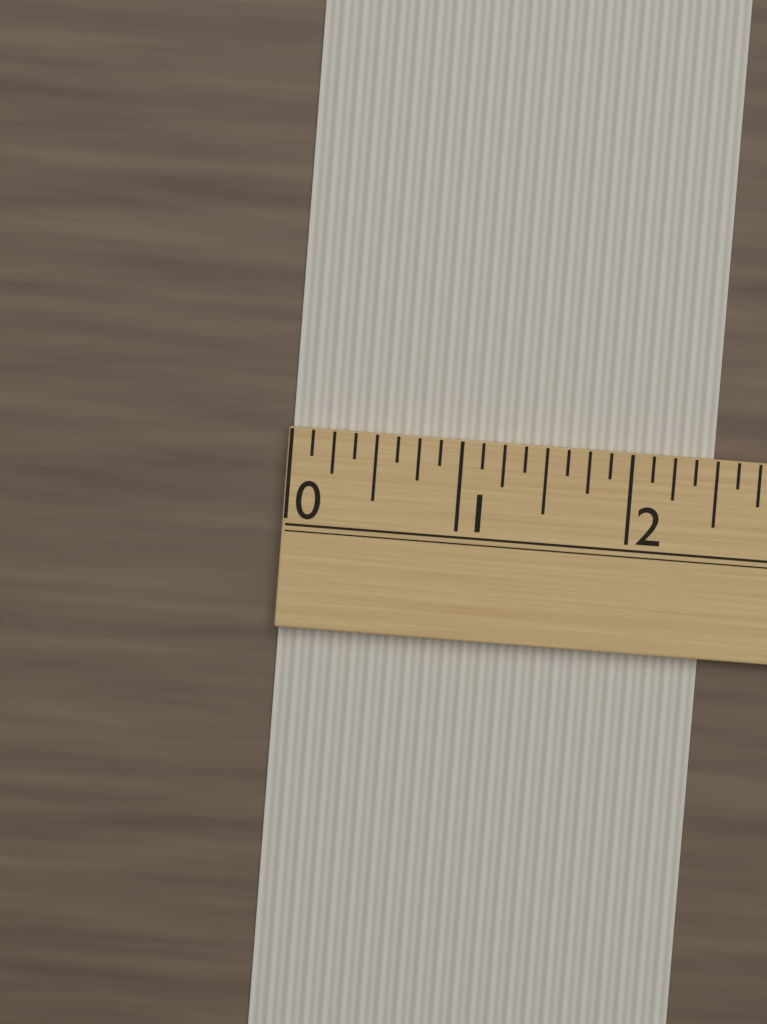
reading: 2.500 (no unit)
